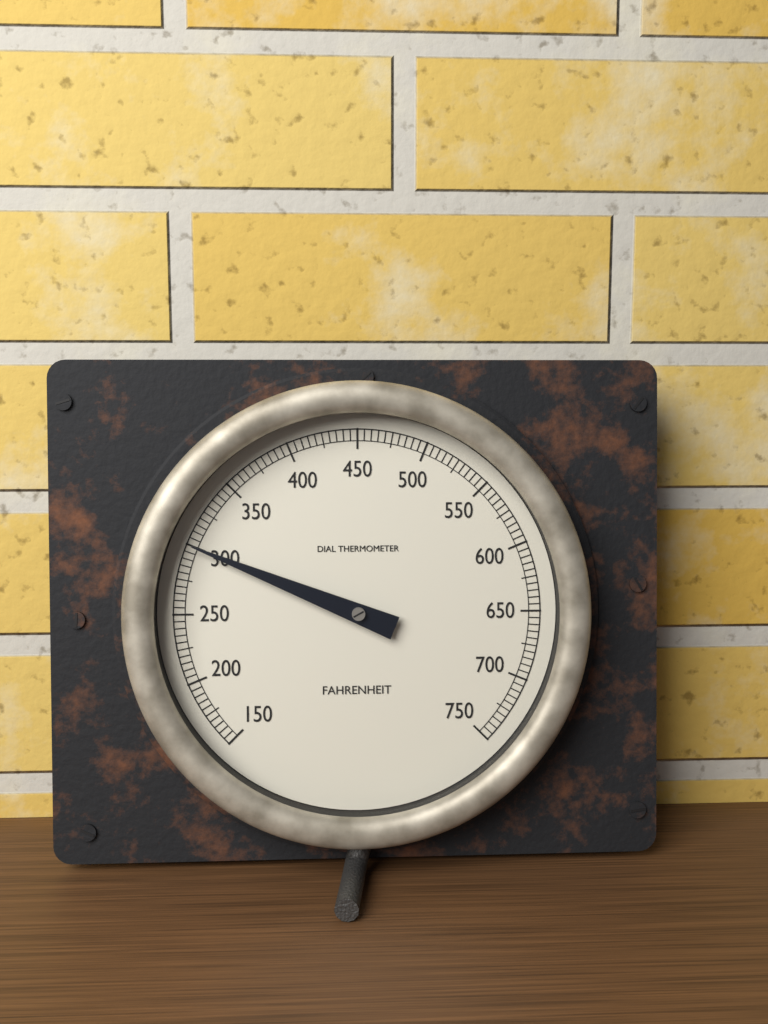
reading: 300 °F
